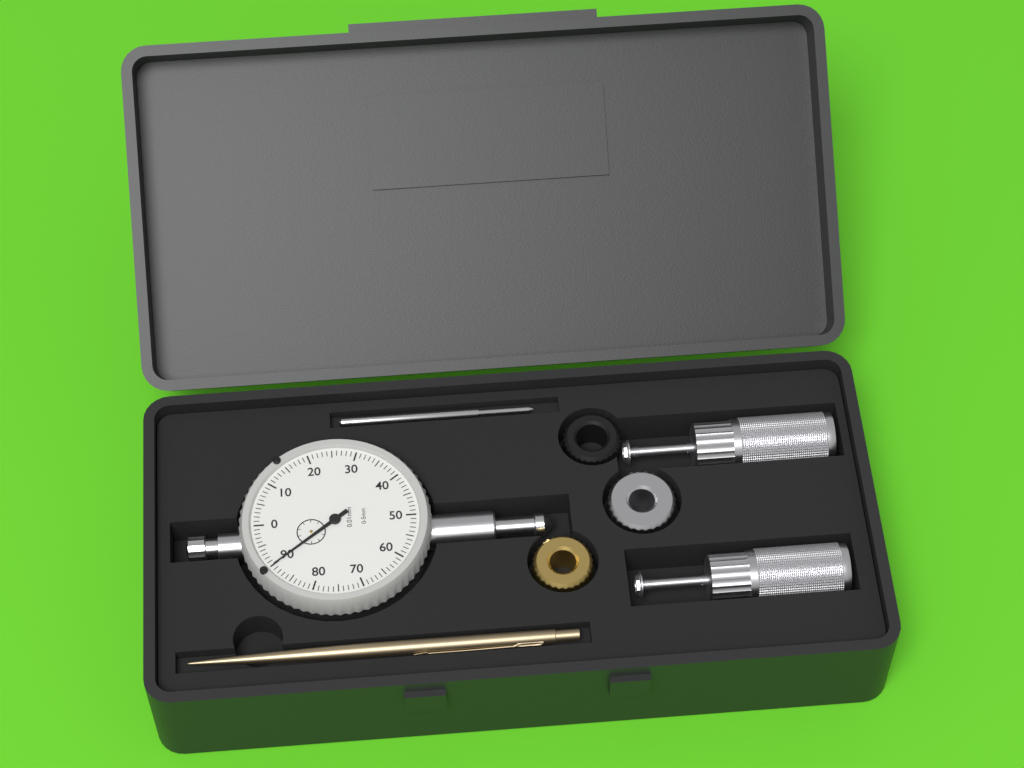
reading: 0.90 mm
